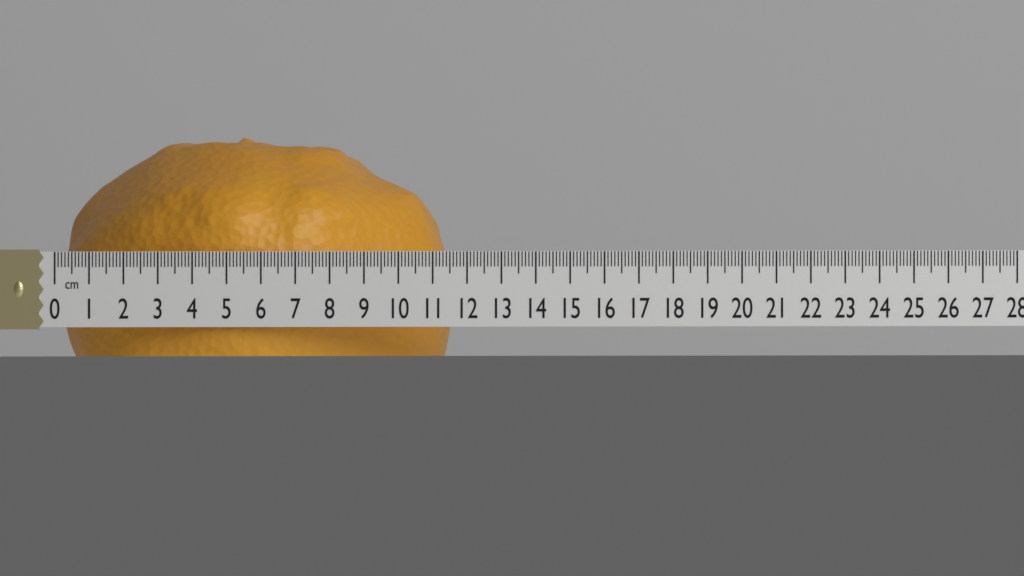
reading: 11.4 cm
